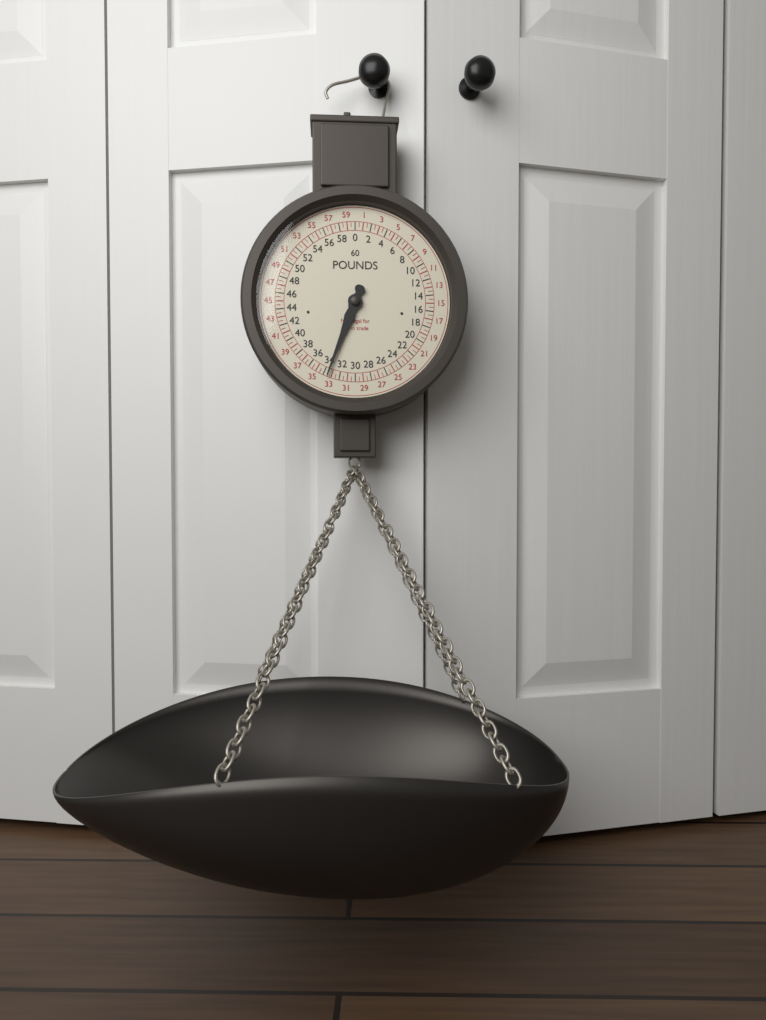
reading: 33.5 lb
